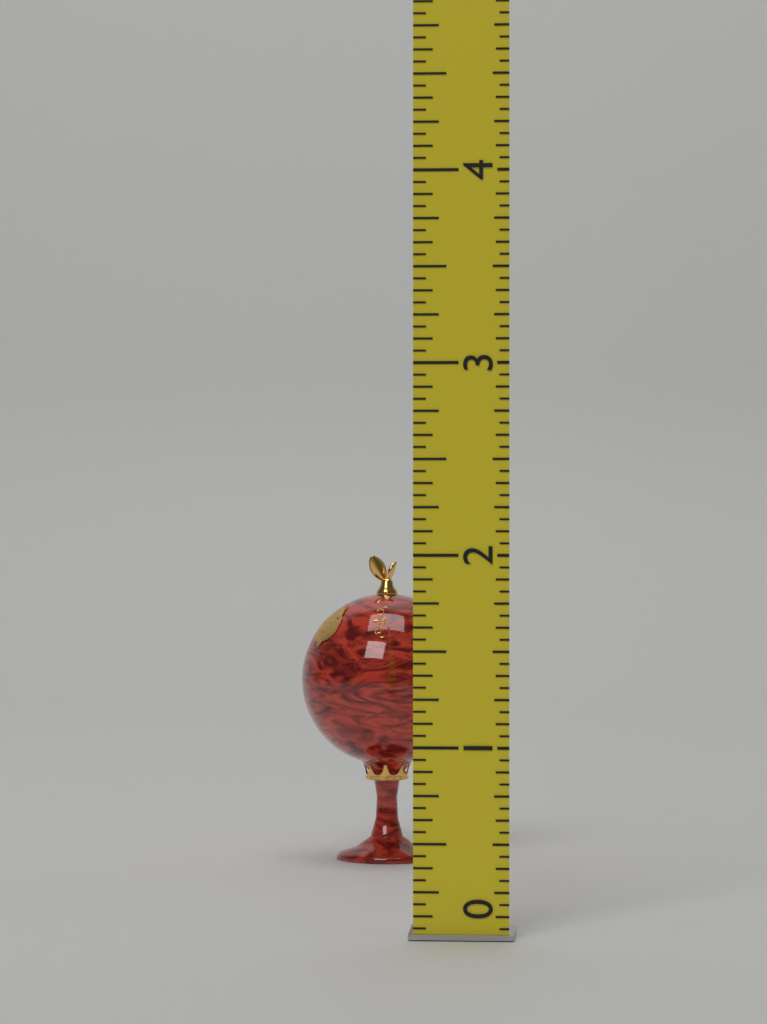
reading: 1.9375 (no unit)
